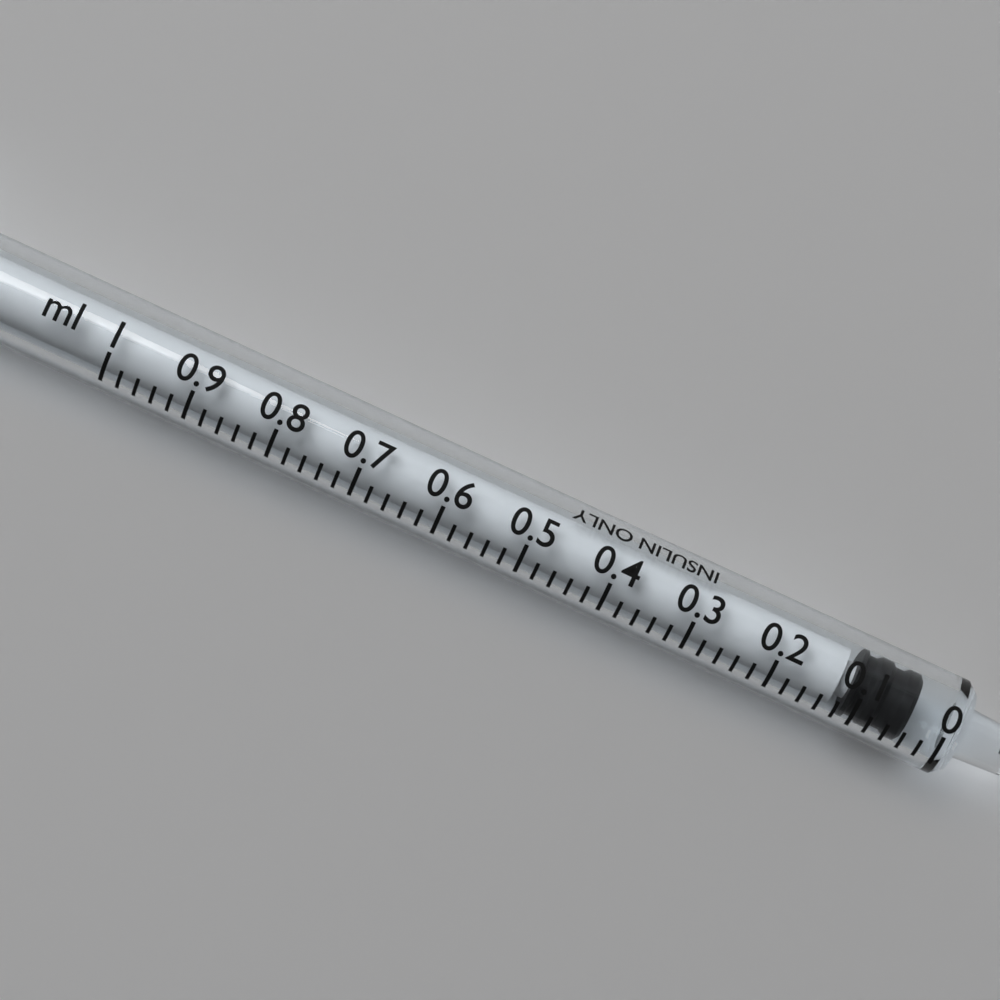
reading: 0.04 ml
